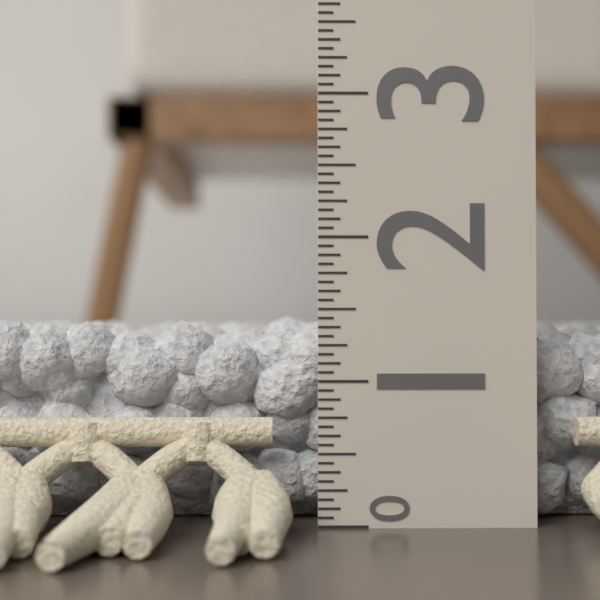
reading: 1.5000 (no unit)
